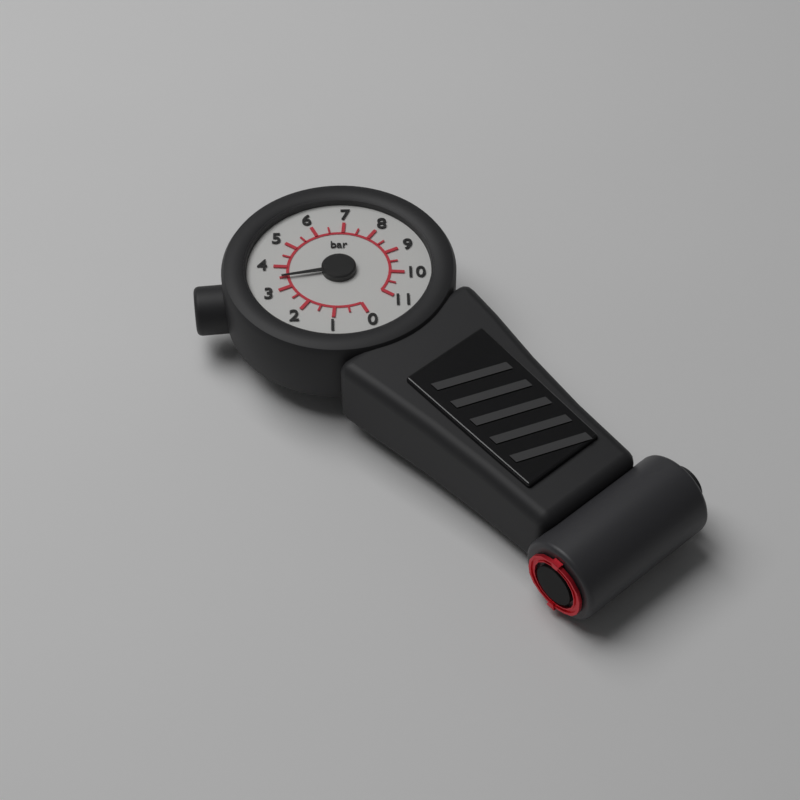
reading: 3.5 bar
